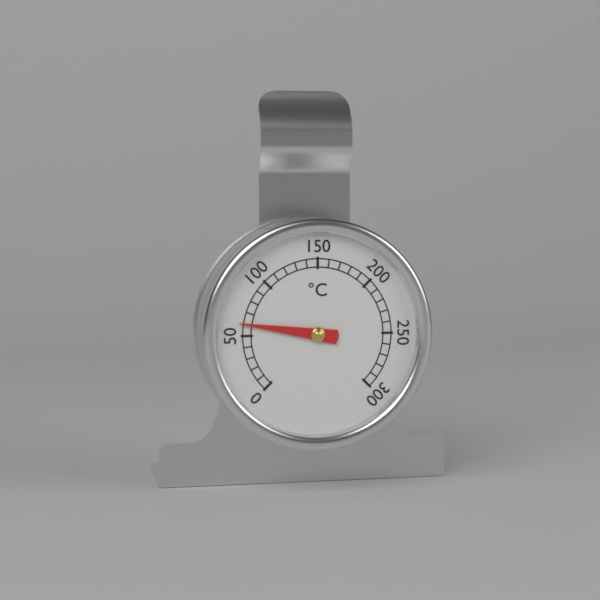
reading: 60 °C
